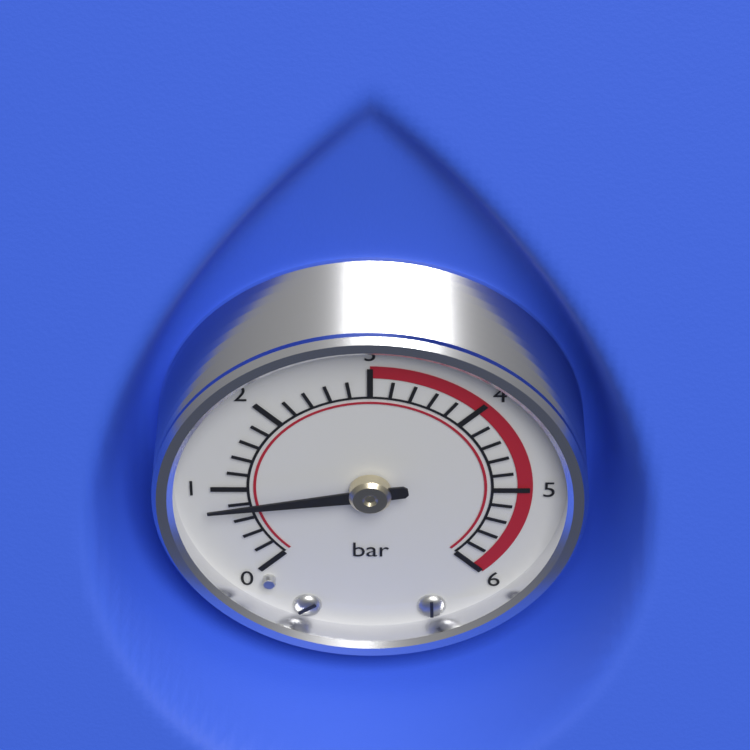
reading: 0.8 bar
